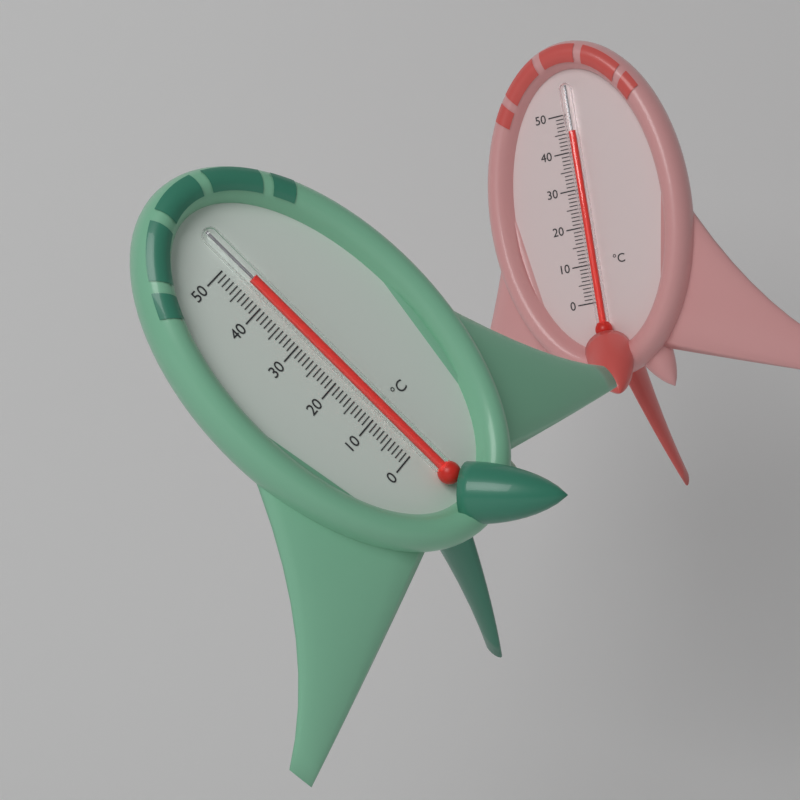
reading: 45 °C
